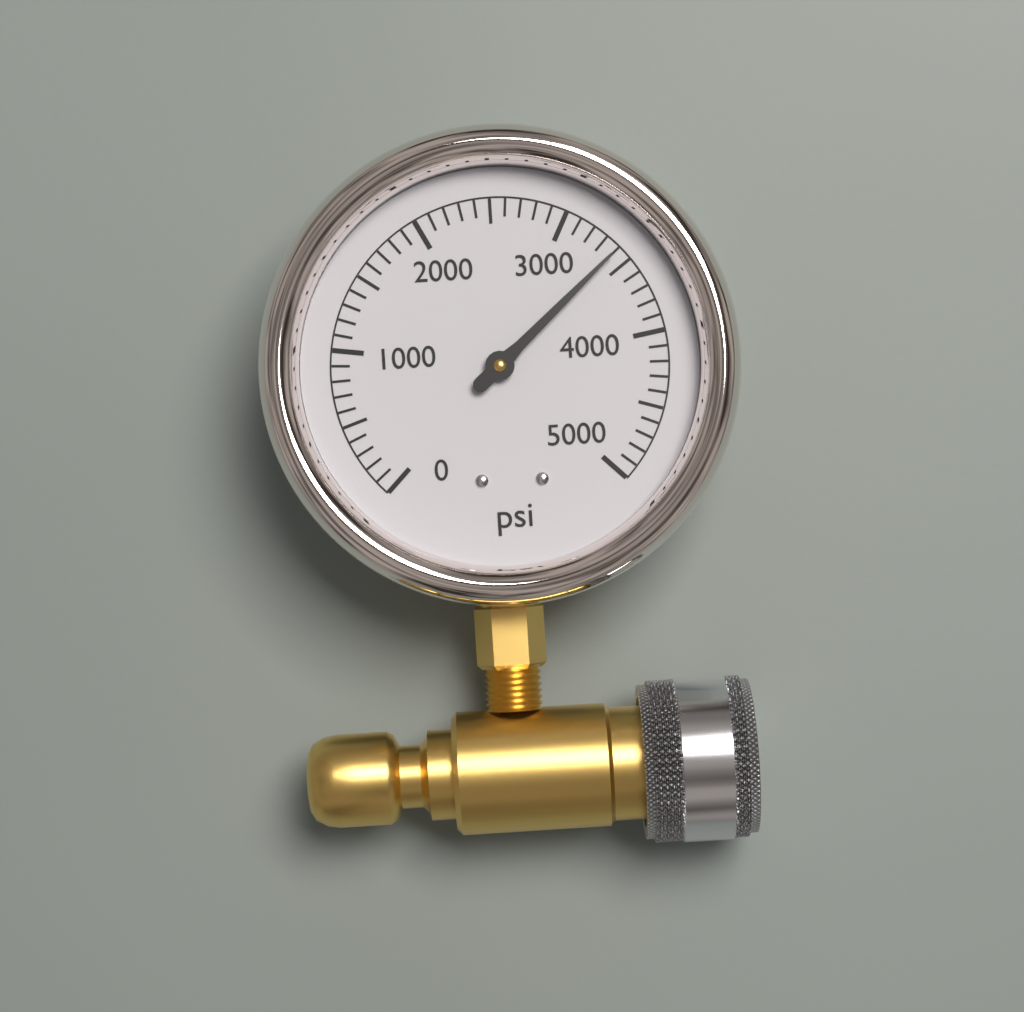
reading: 3400 psi
